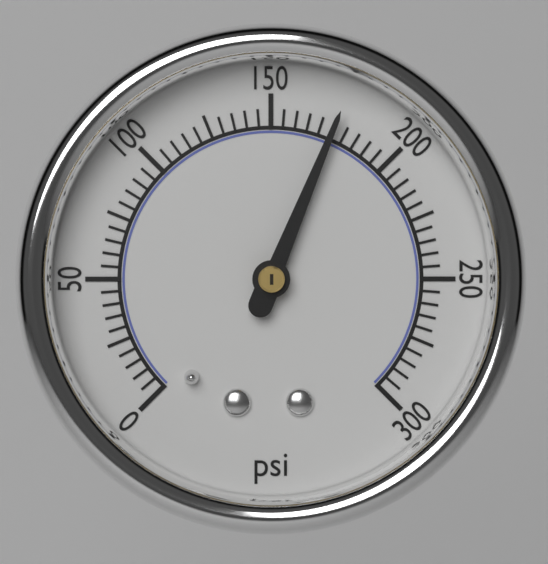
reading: 175 psi
